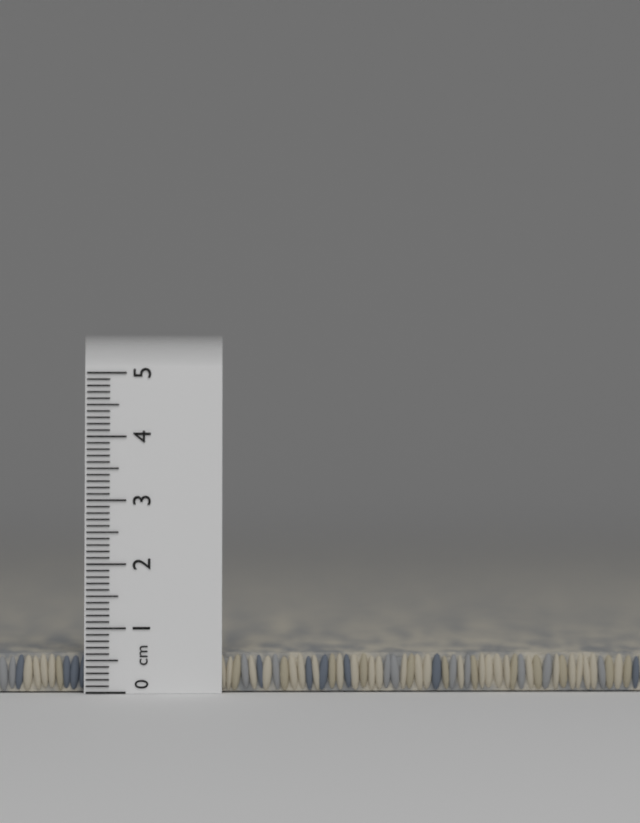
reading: 0.6 cm
